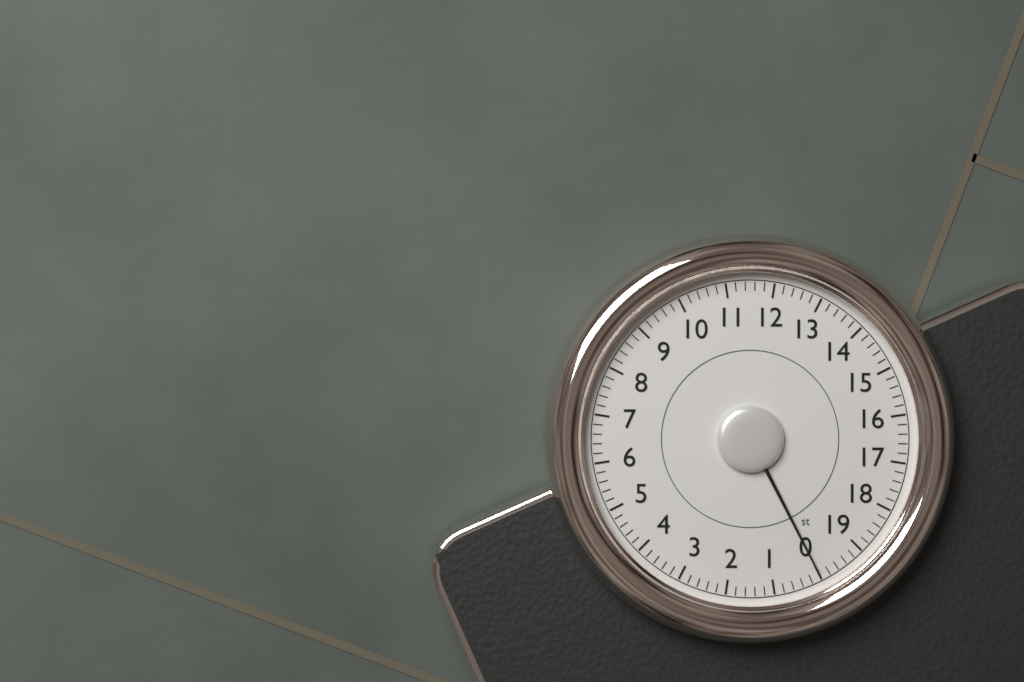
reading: 0.0 st
